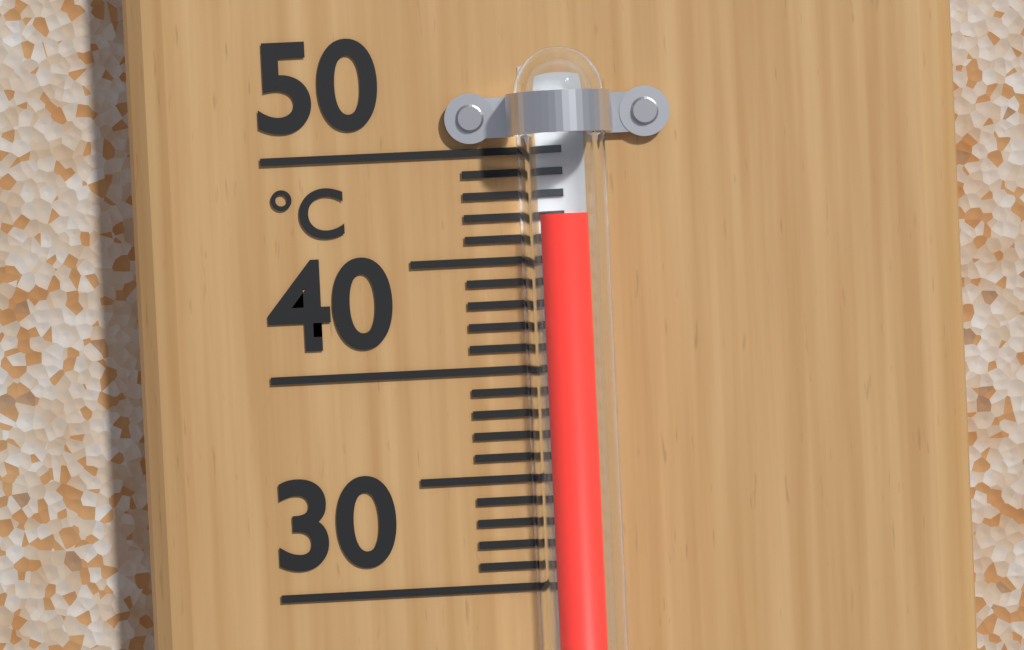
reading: 47 °C
